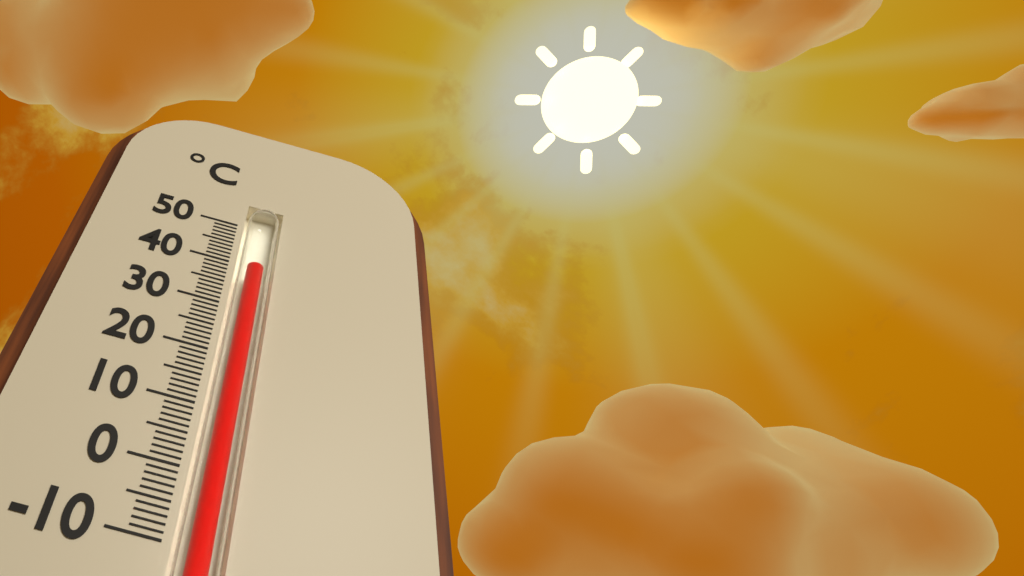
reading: 40 °C
